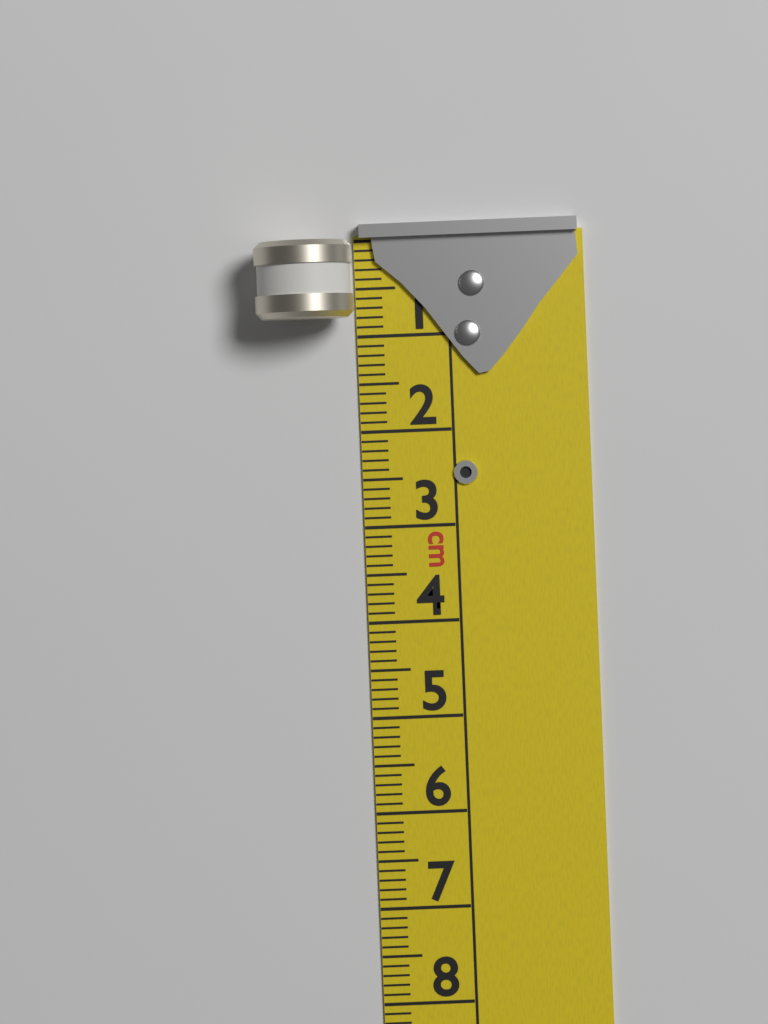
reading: 0.8 cm
